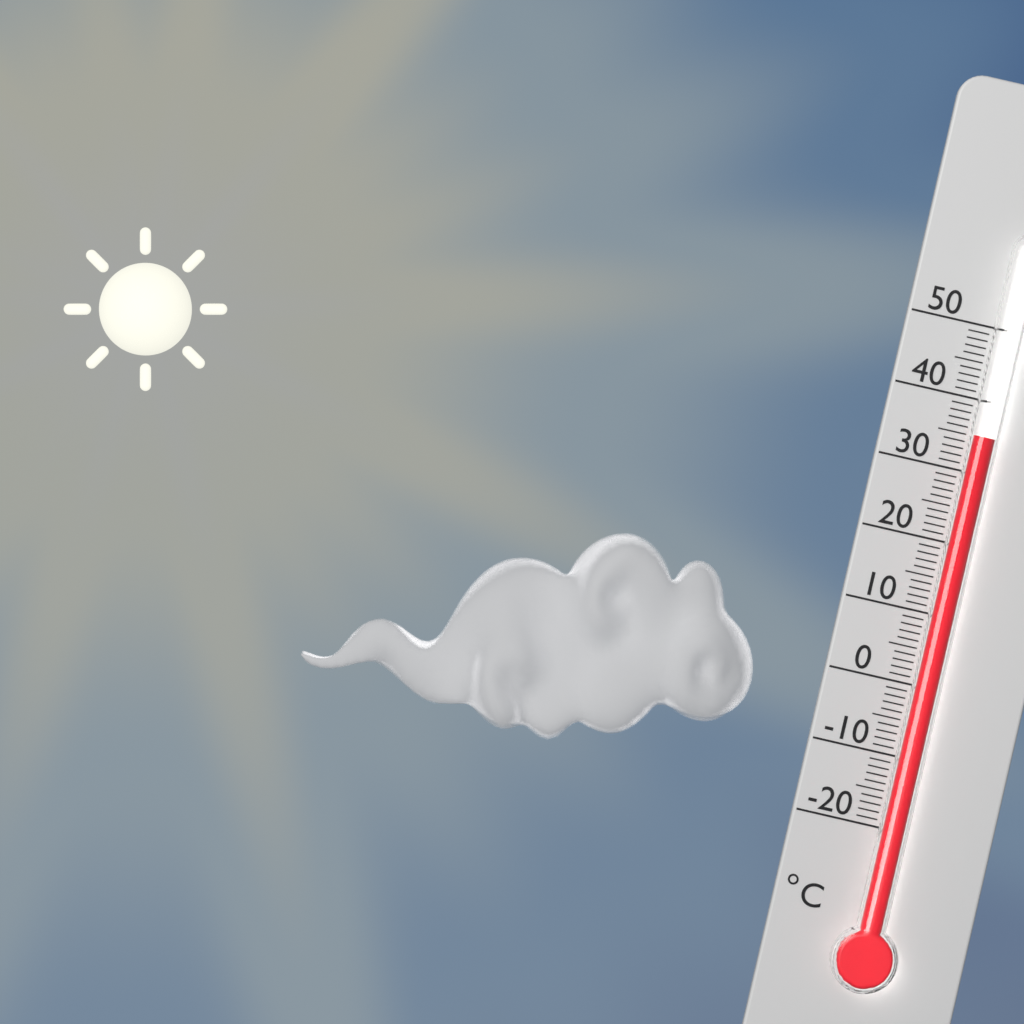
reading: 35 °C
